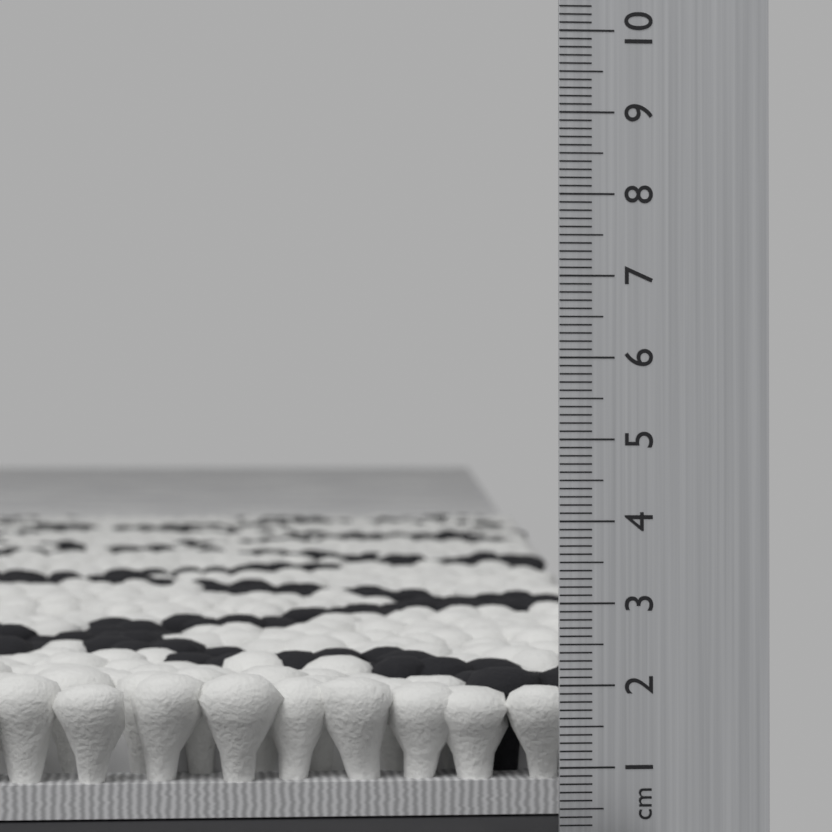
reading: 1.9 cm
